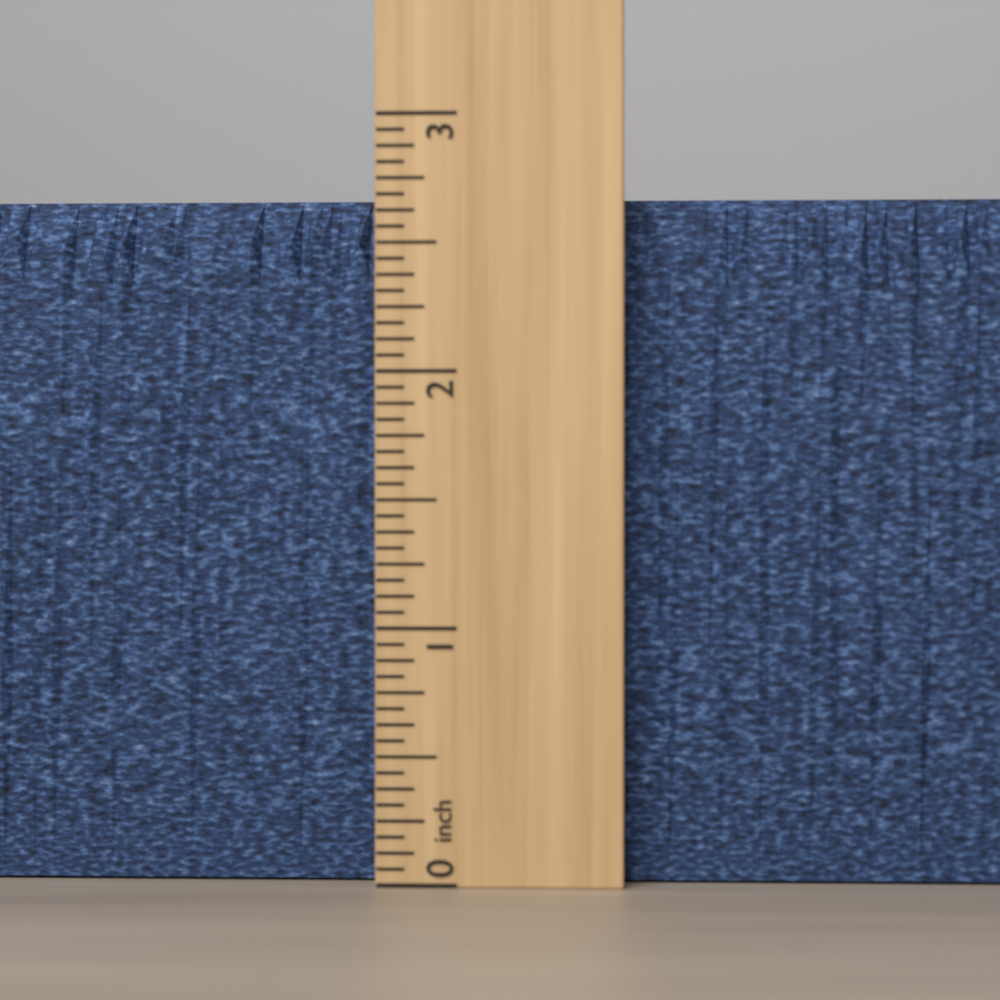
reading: 2.6875 inch
